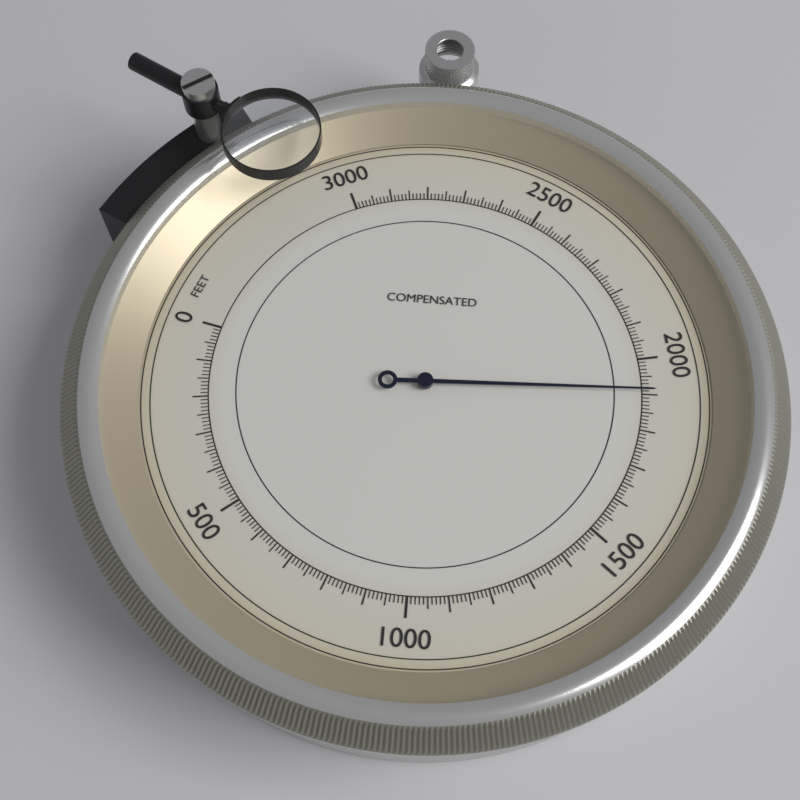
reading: 1910 feet
